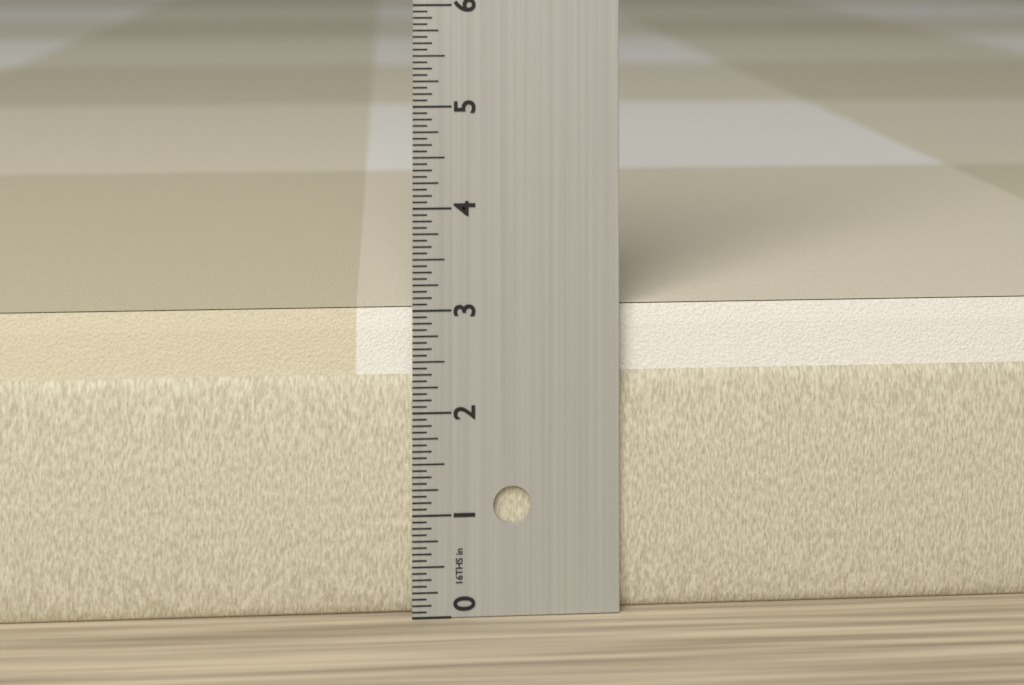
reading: 3.0000 in
